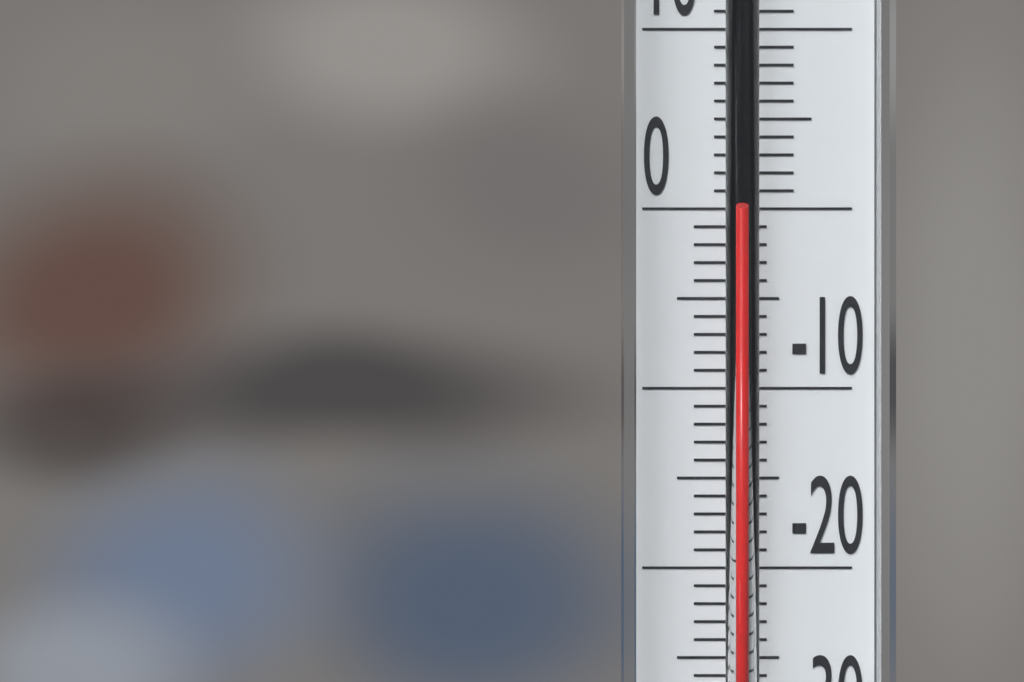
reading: -0.2 °C
